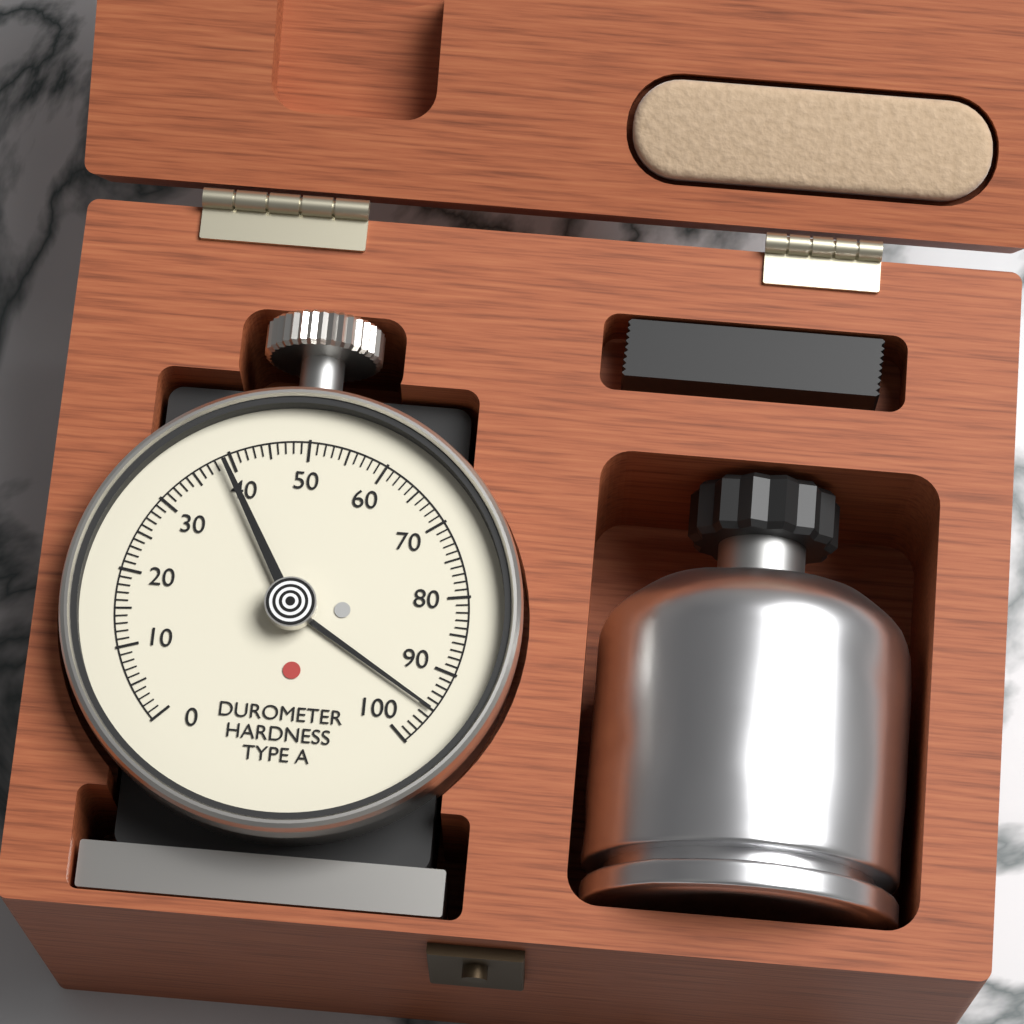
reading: 95 Shore A
